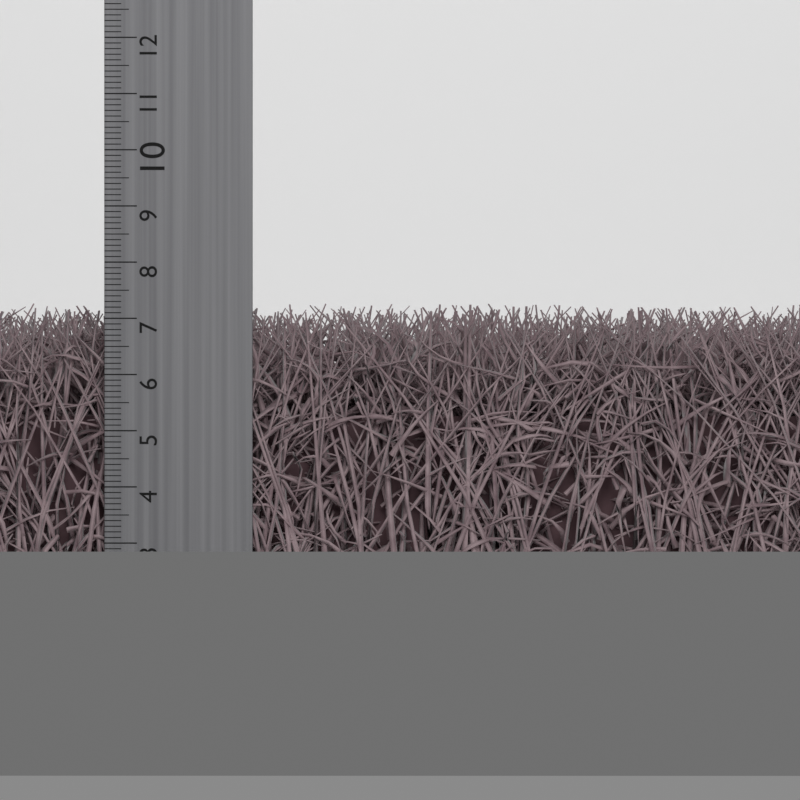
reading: 7.3 cm
